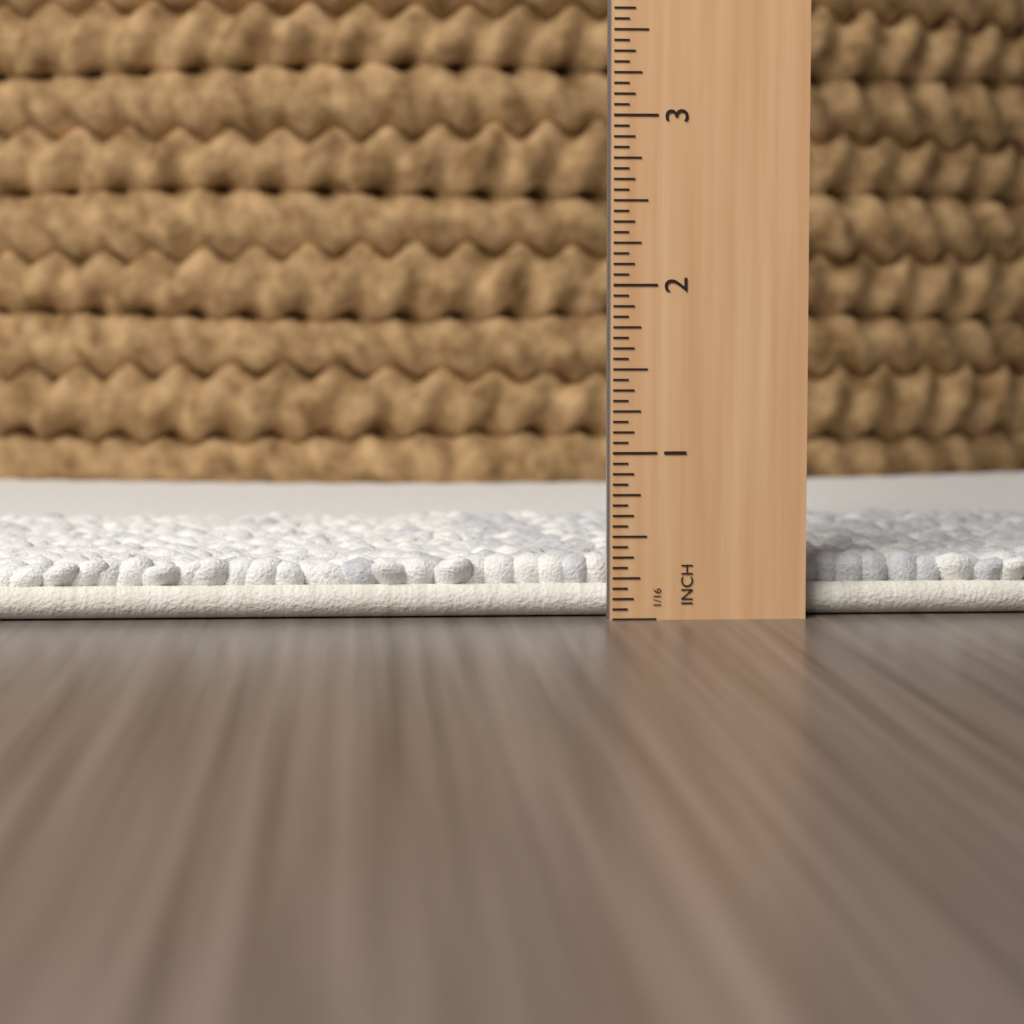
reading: 0.3750 in
